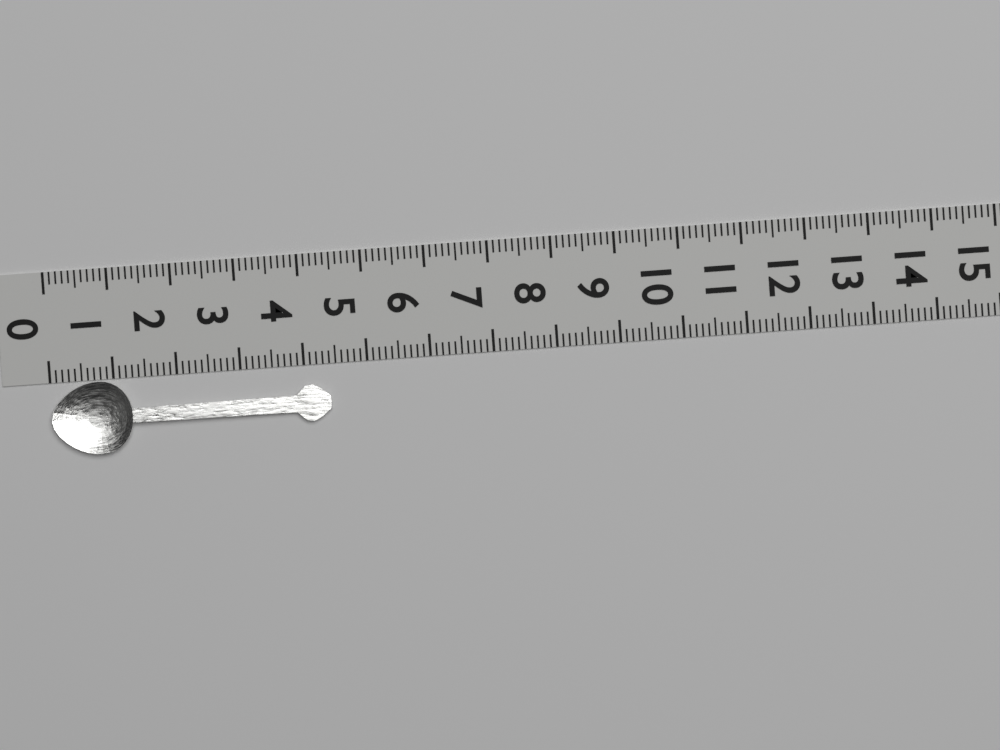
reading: 4.4 (no unit)
